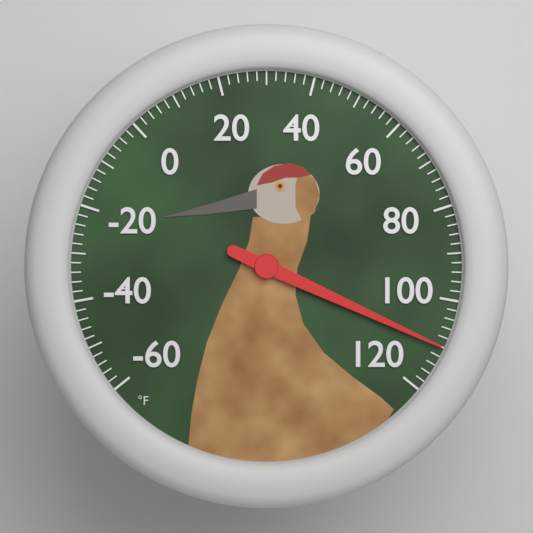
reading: 110 °F
